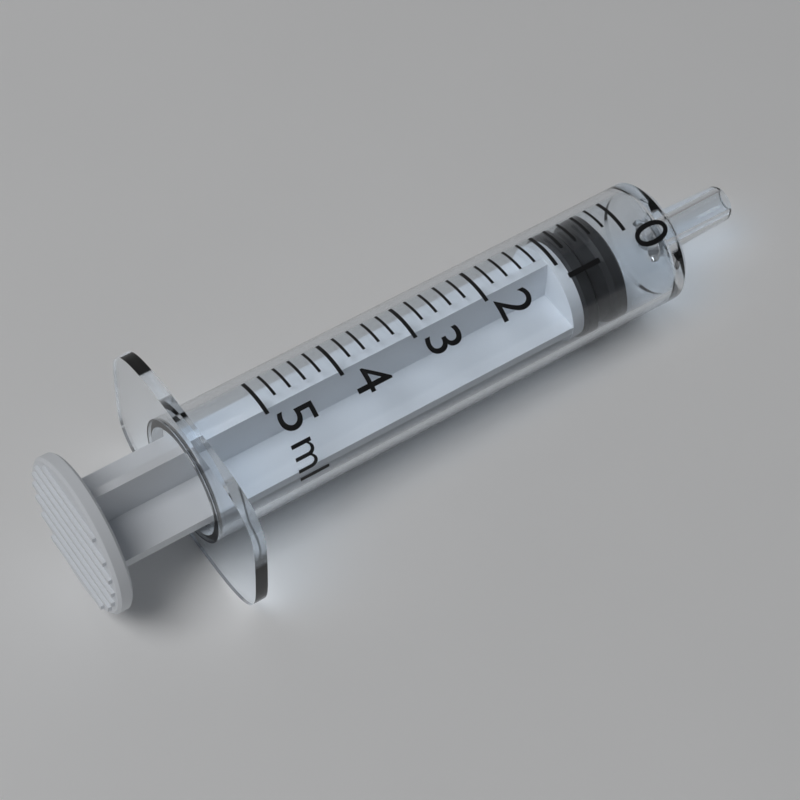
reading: 0.2 ml
